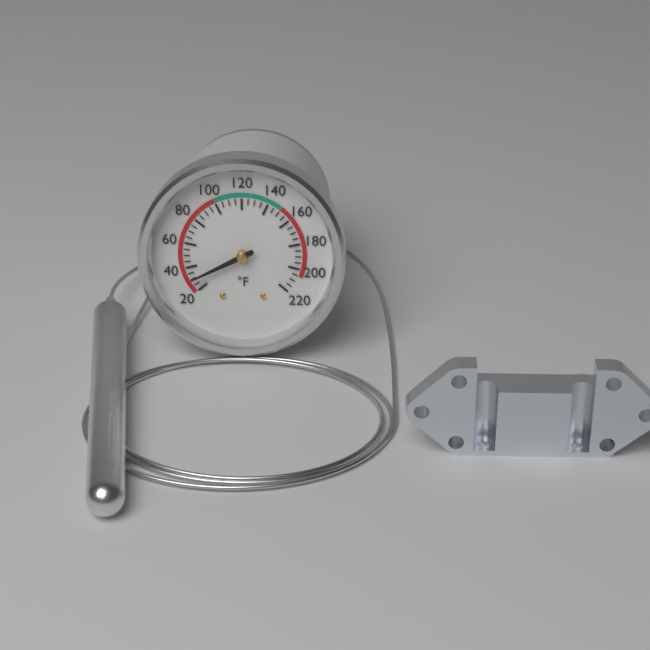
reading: 30 °F
